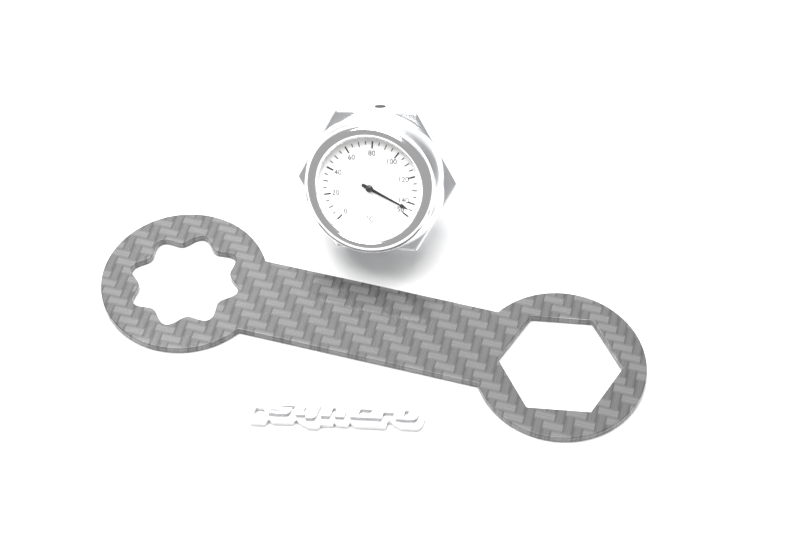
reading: 145 °C
